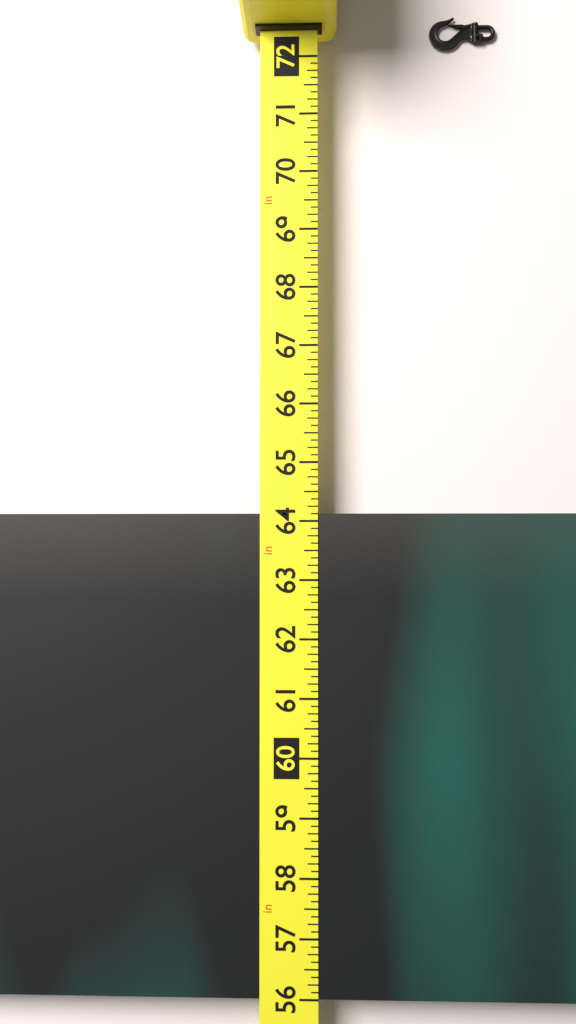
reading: 64.125 in
